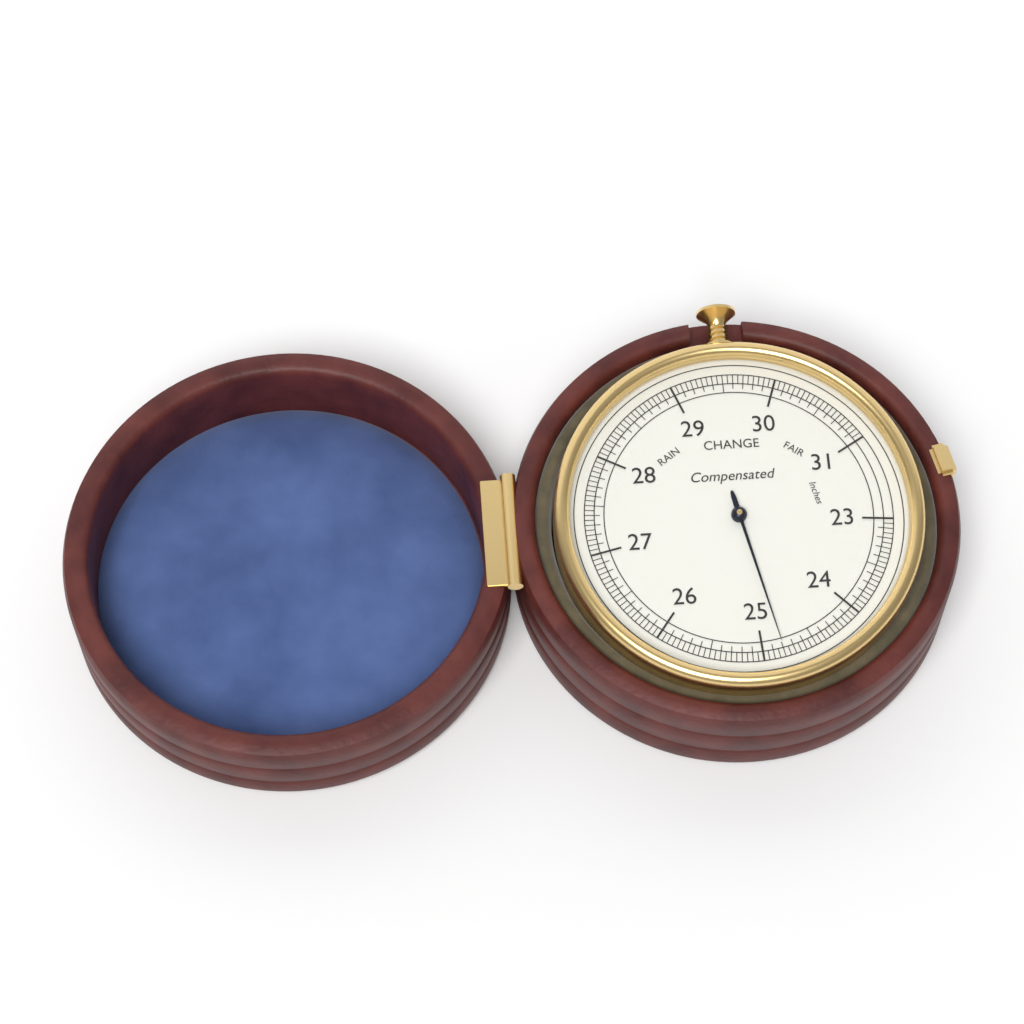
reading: 24.80 inches
